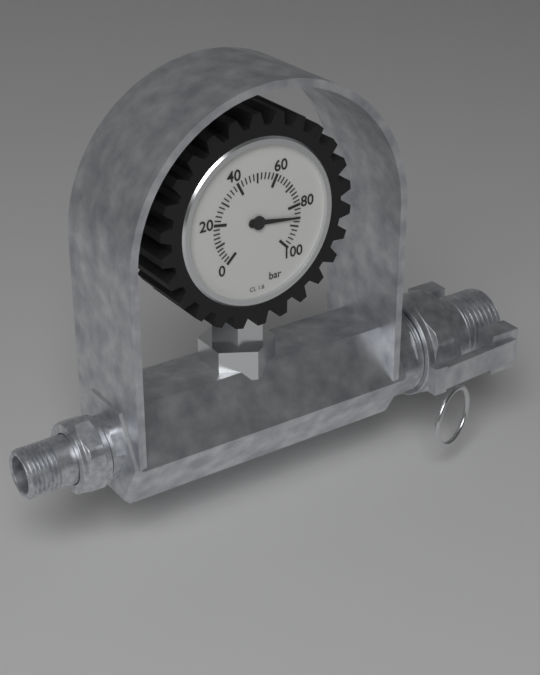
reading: 86 bar
